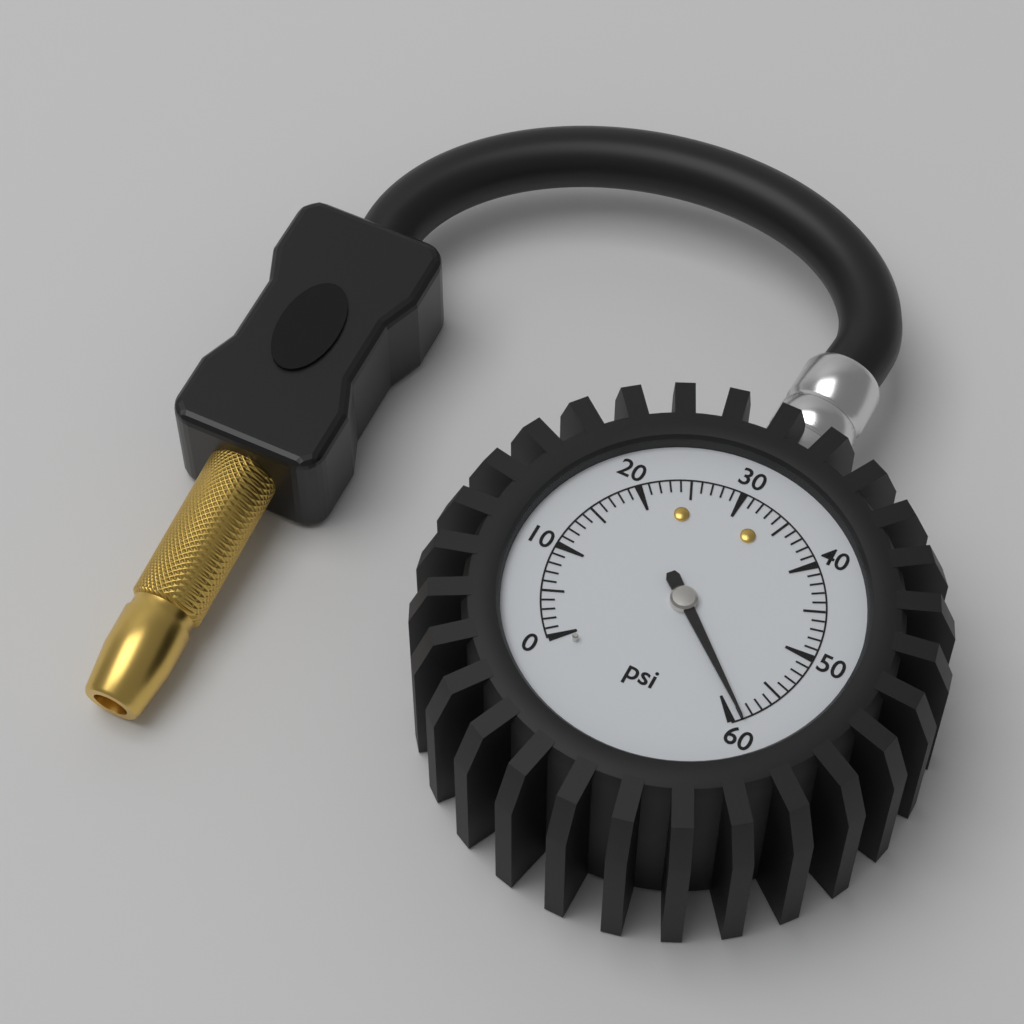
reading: 59 psi
